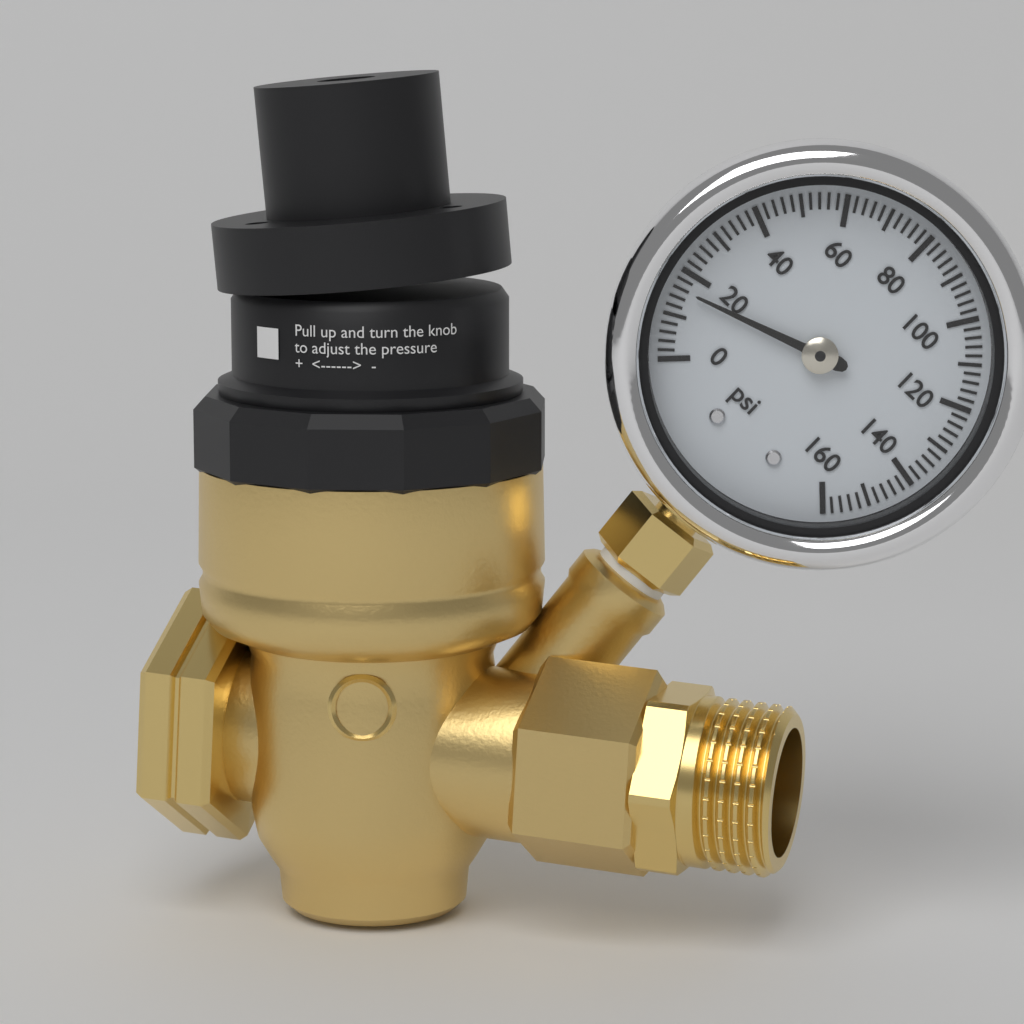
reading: 16 psi
